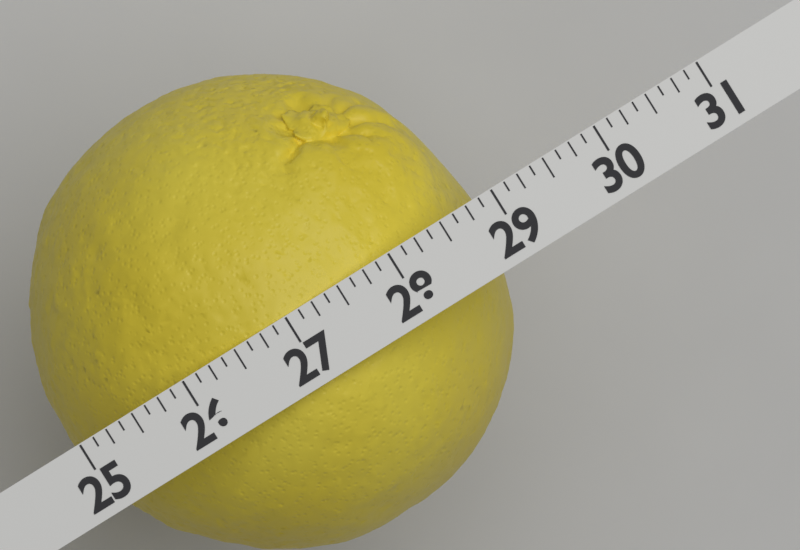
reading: 28.875 (no unit)
